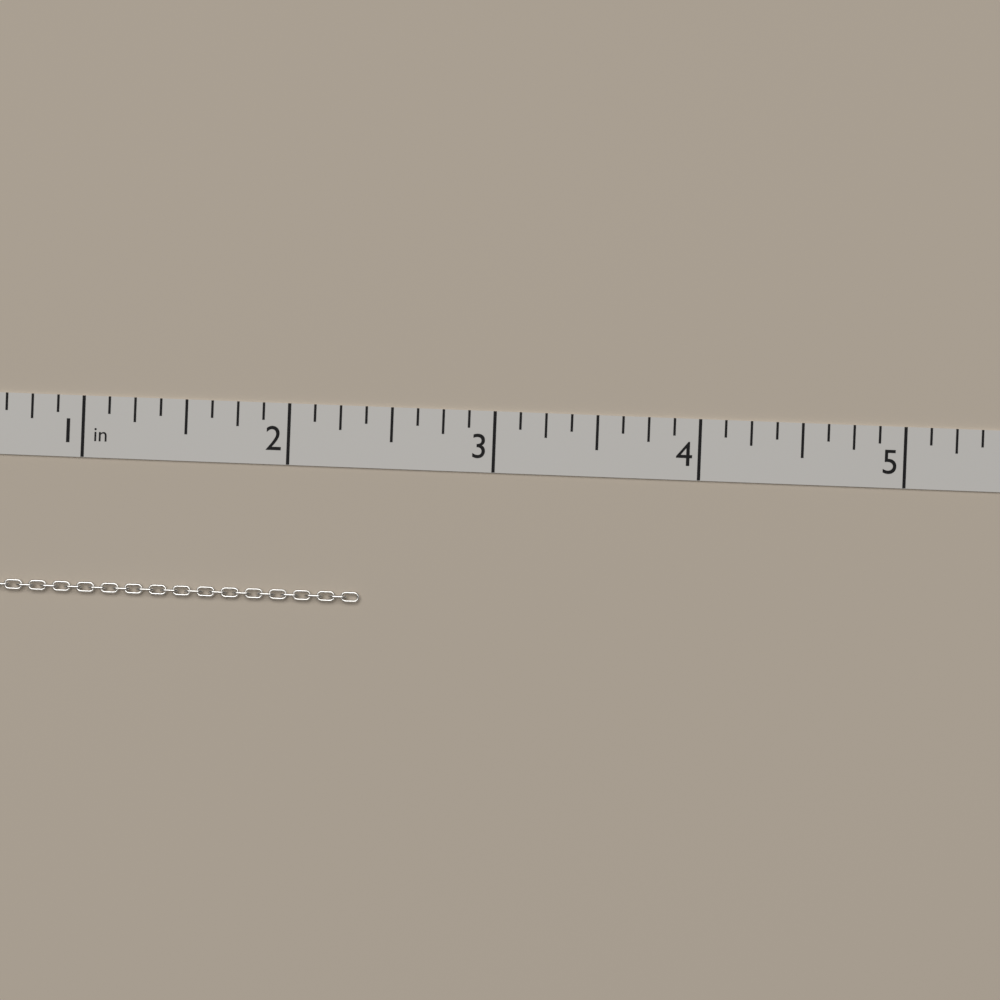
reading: 2.375 in
